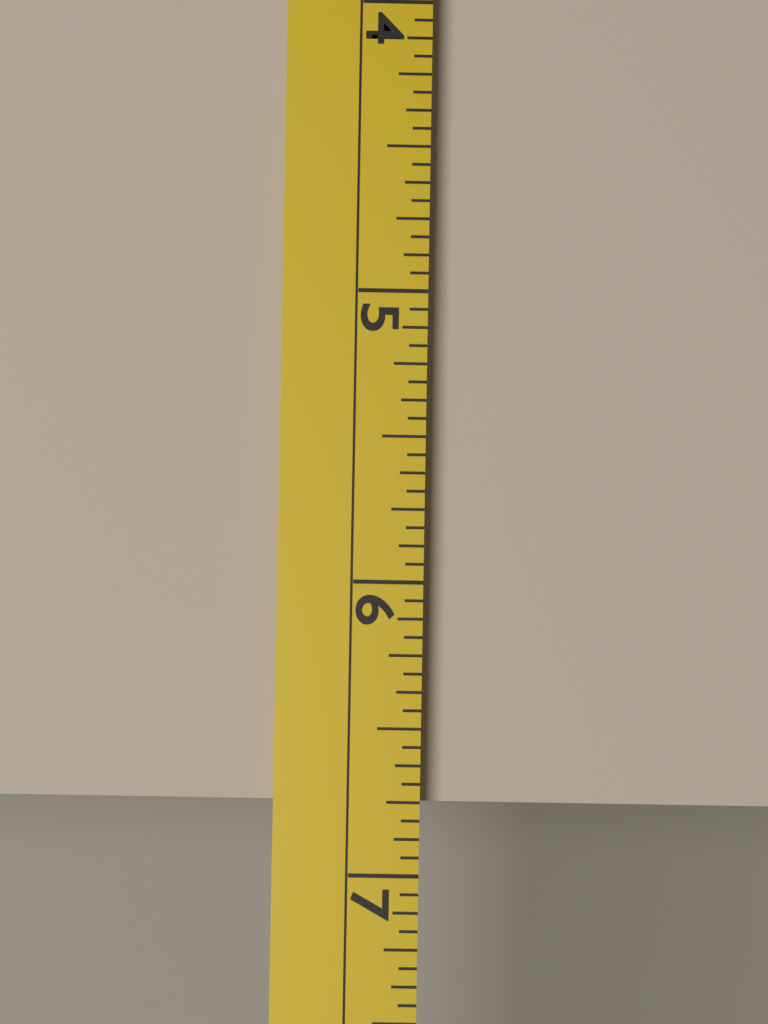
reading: 6.7500 (no unit)
